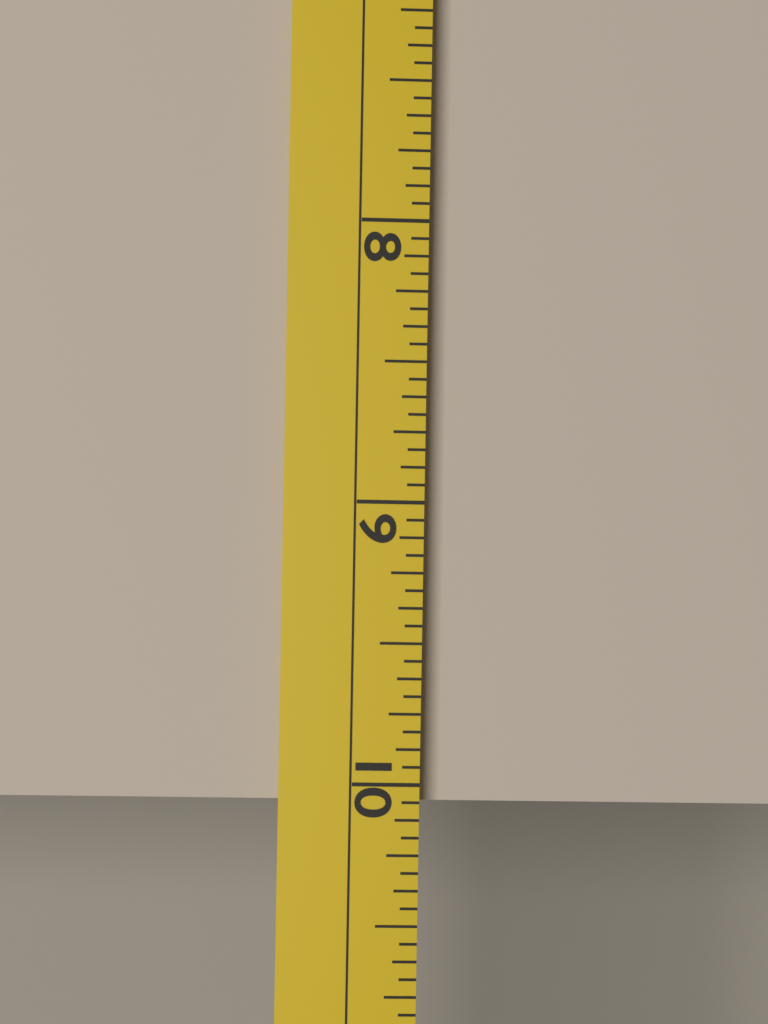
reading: 10.0625 (no unit)
